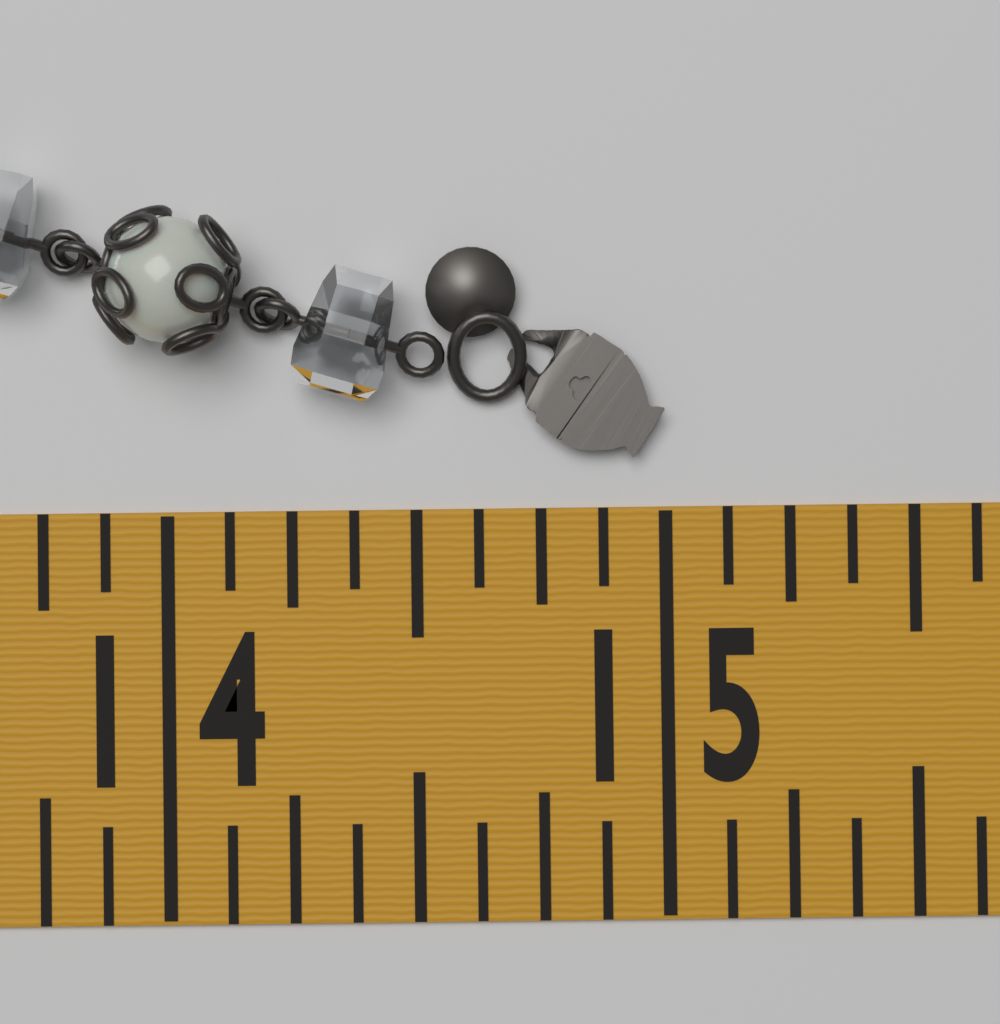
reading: 15.000 in
